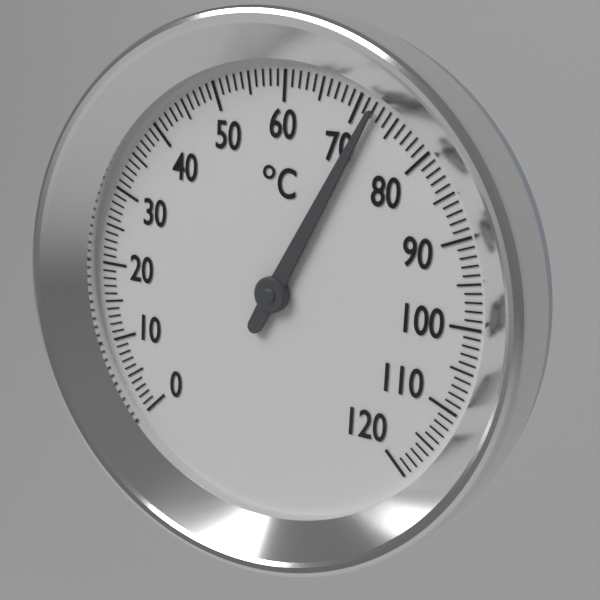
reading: 72 °C
